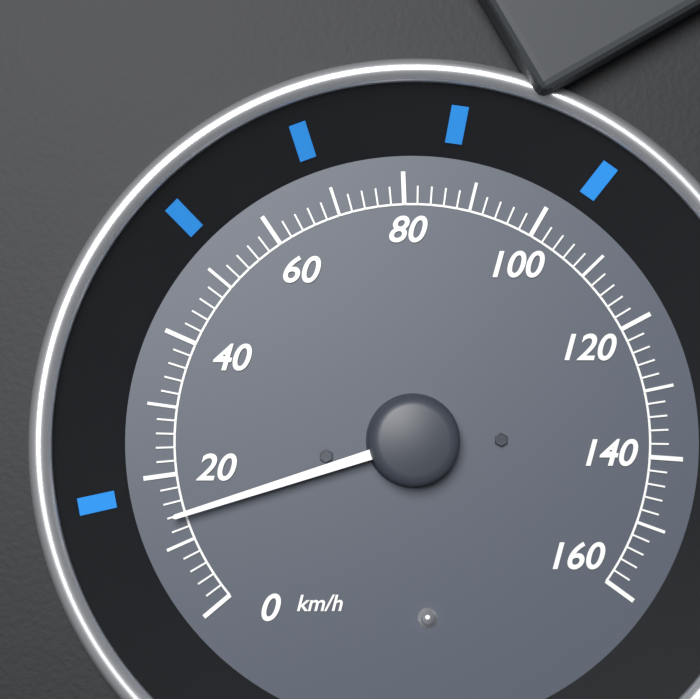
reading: 14 km/h
